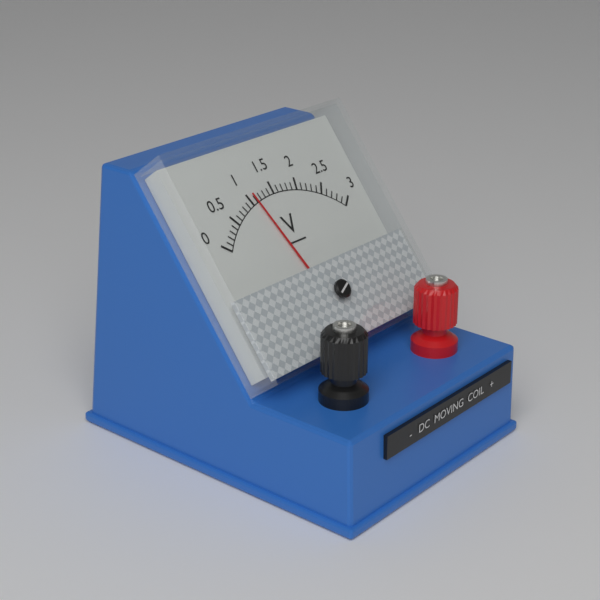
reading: 1.1 V
